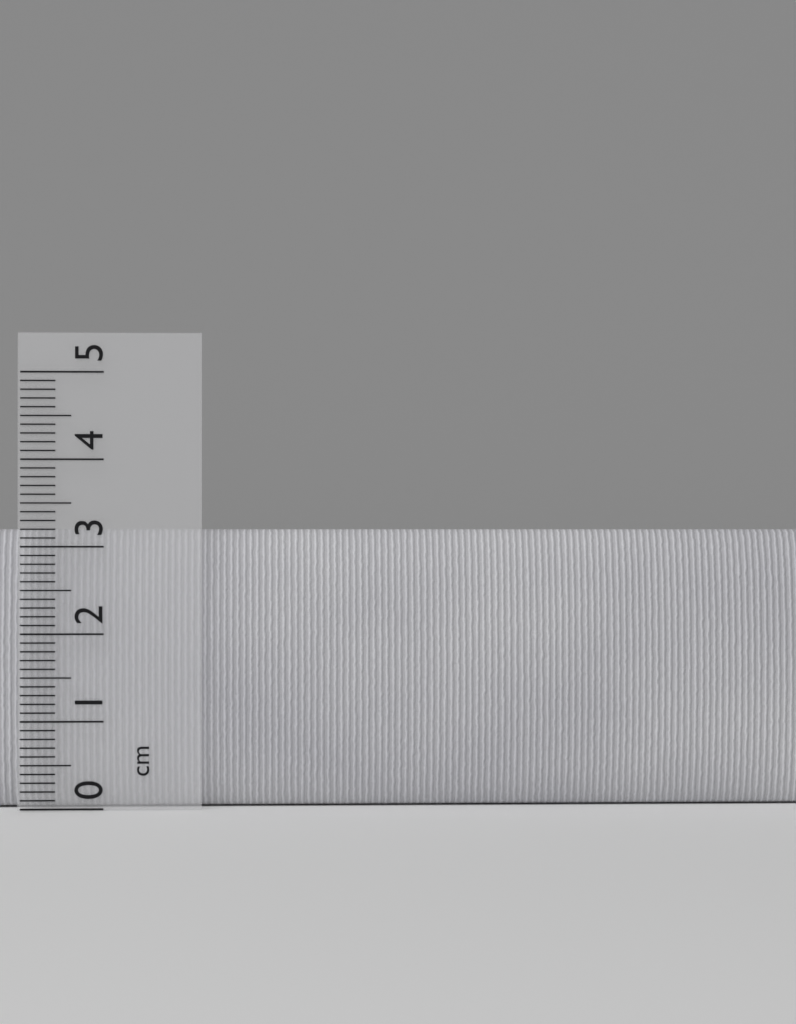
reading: 3.2 cm
